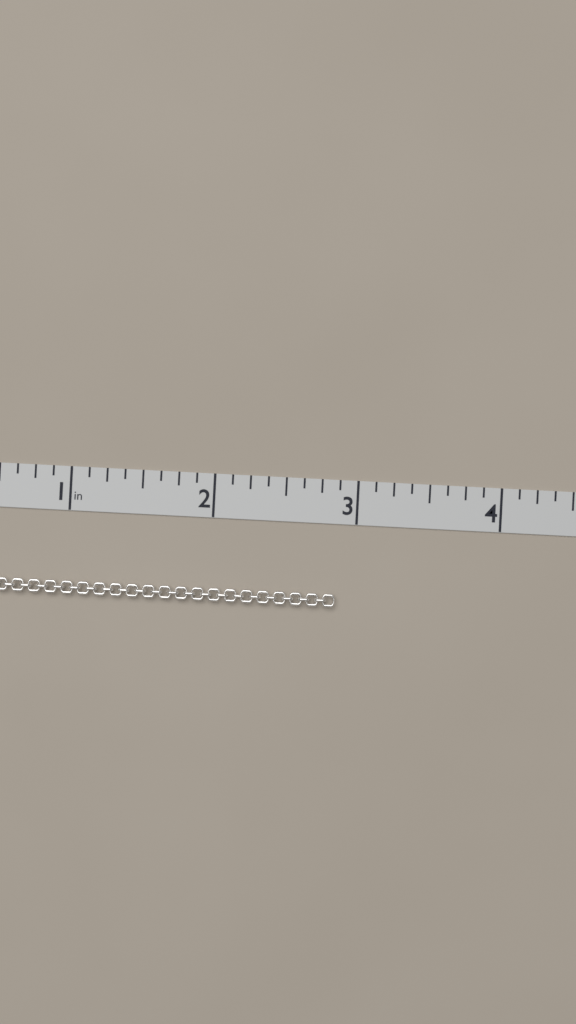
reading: 2.875 in
